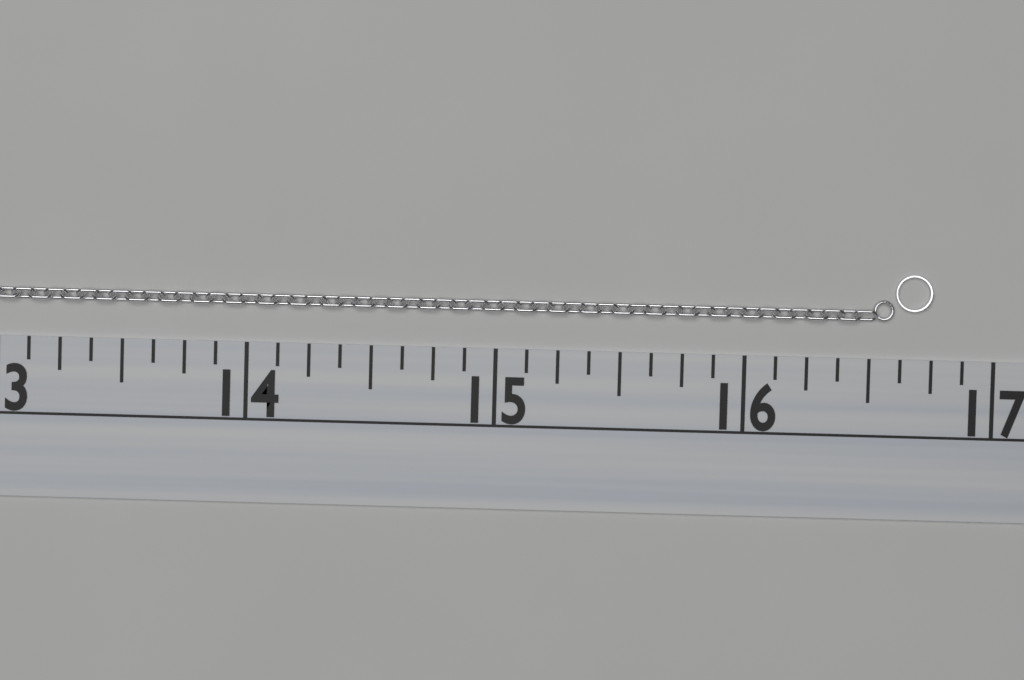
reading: 16.750 (no unit)
